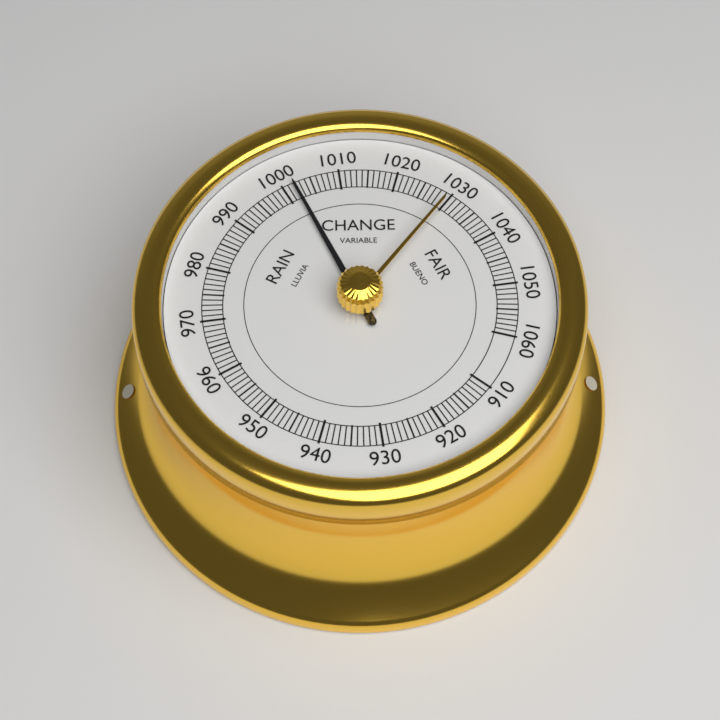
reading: 1002 (no unit)
